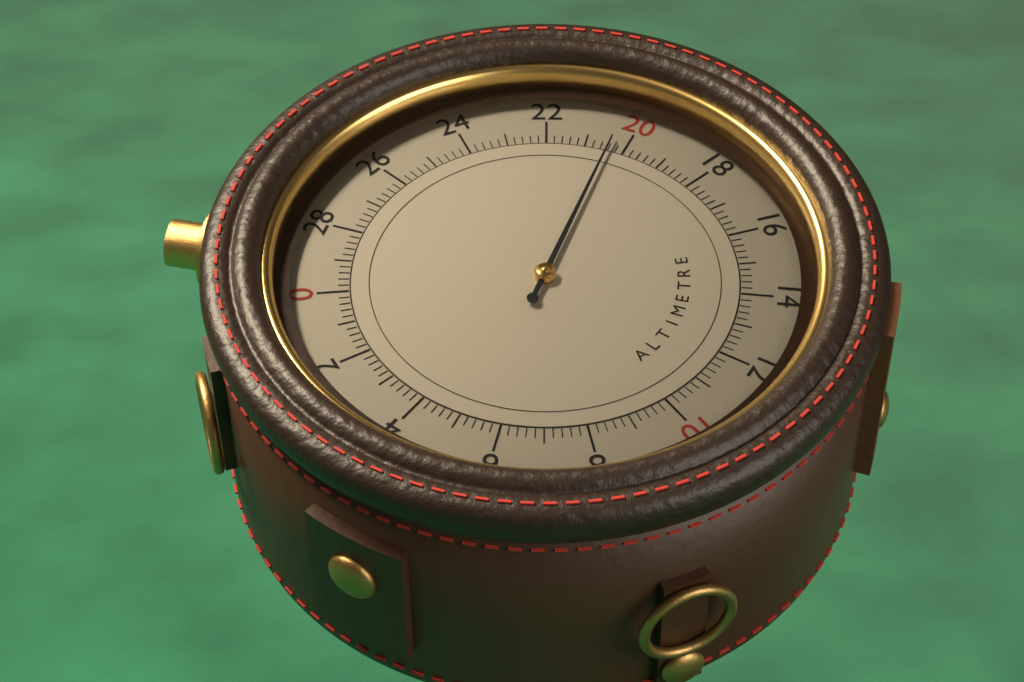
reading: 20.4 (no unit)
